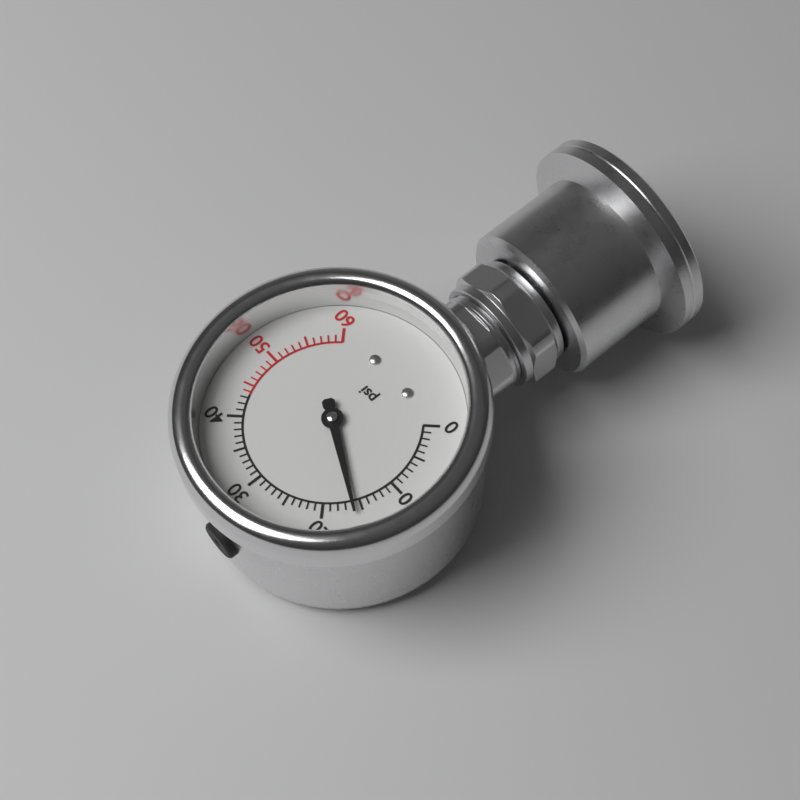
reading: 16 psi
